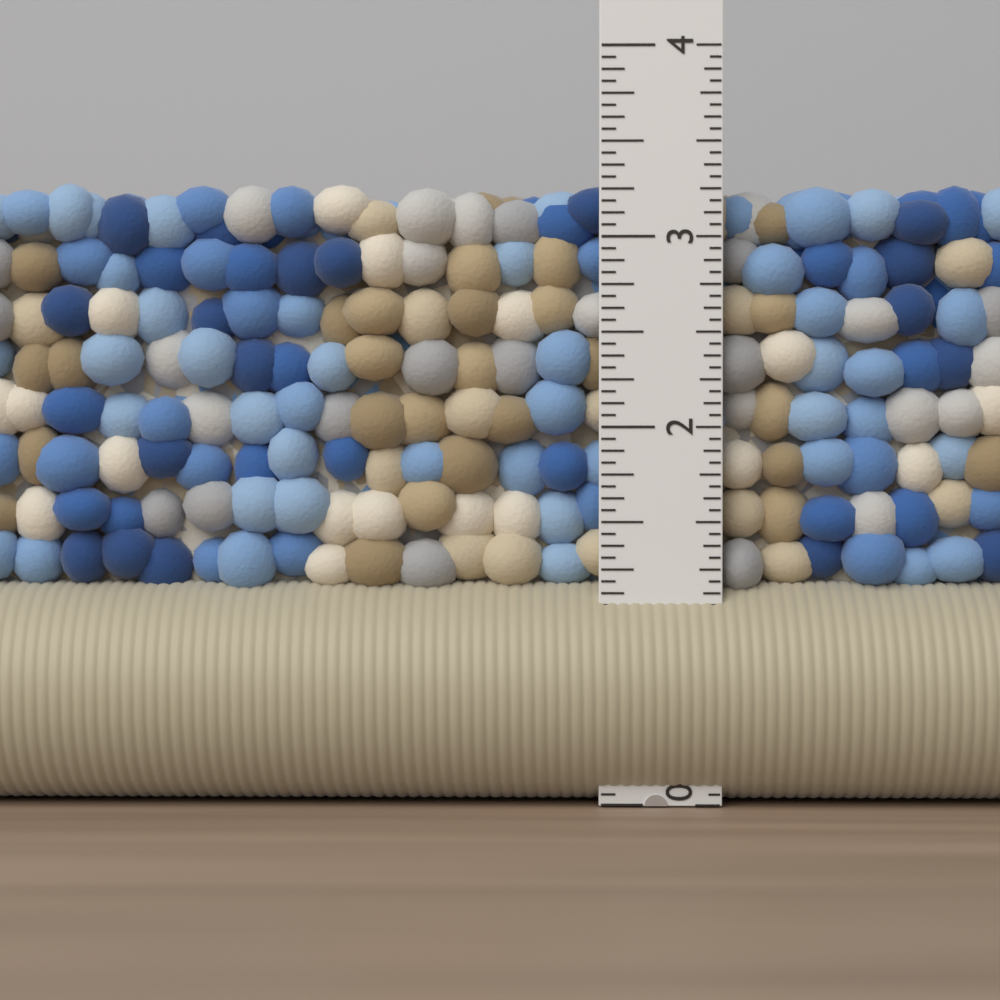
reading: 3.3125 in
